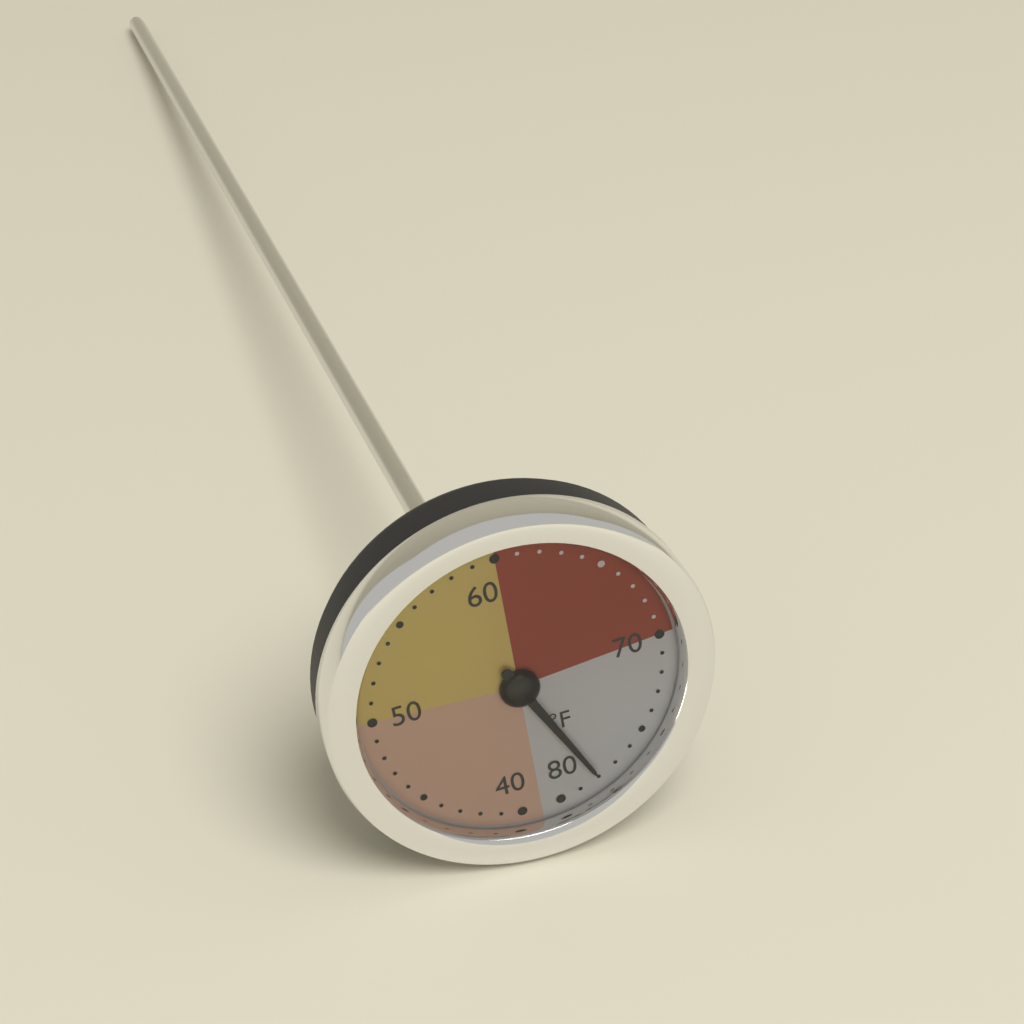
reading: 78 °F
